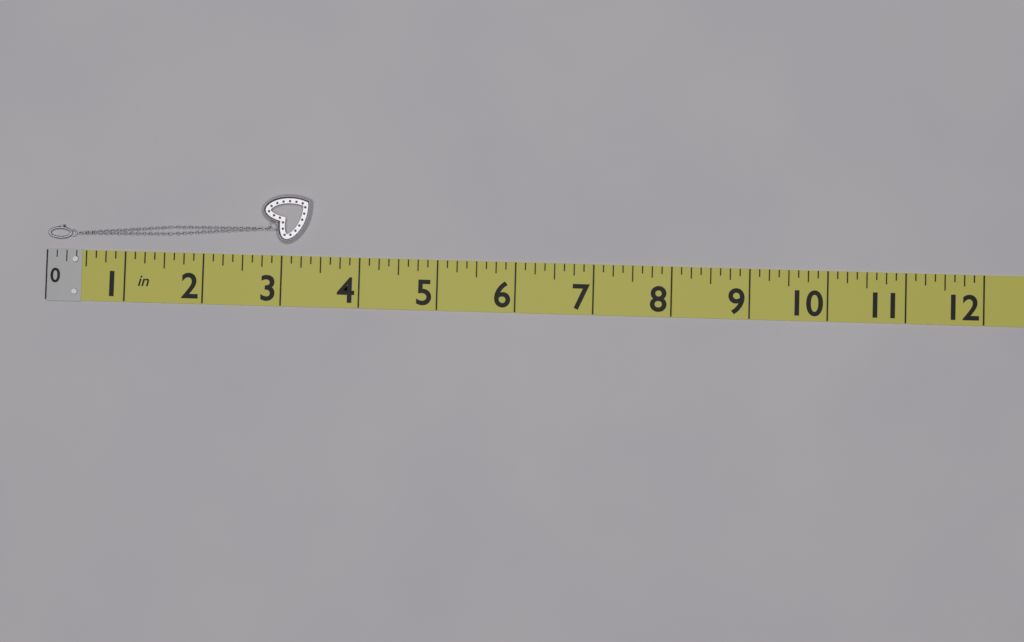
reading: 3.375 in
